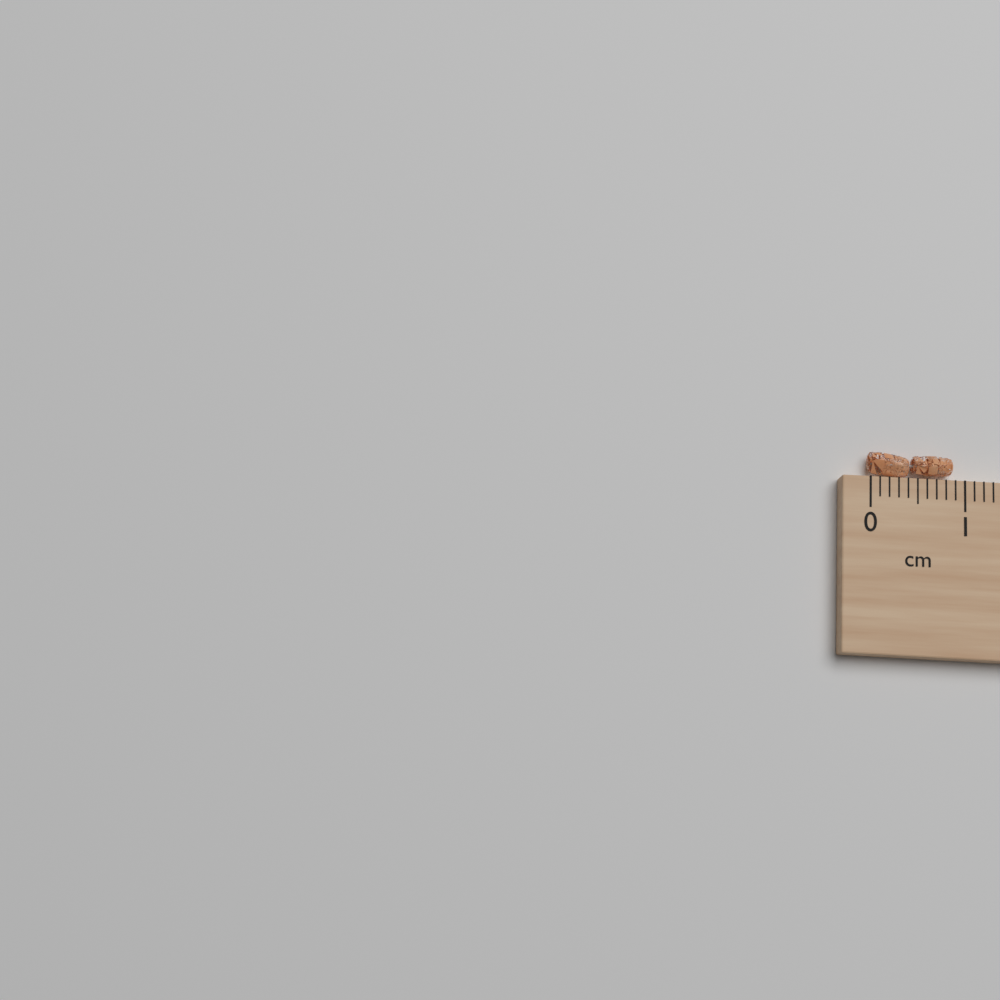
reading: 0.9 cm
